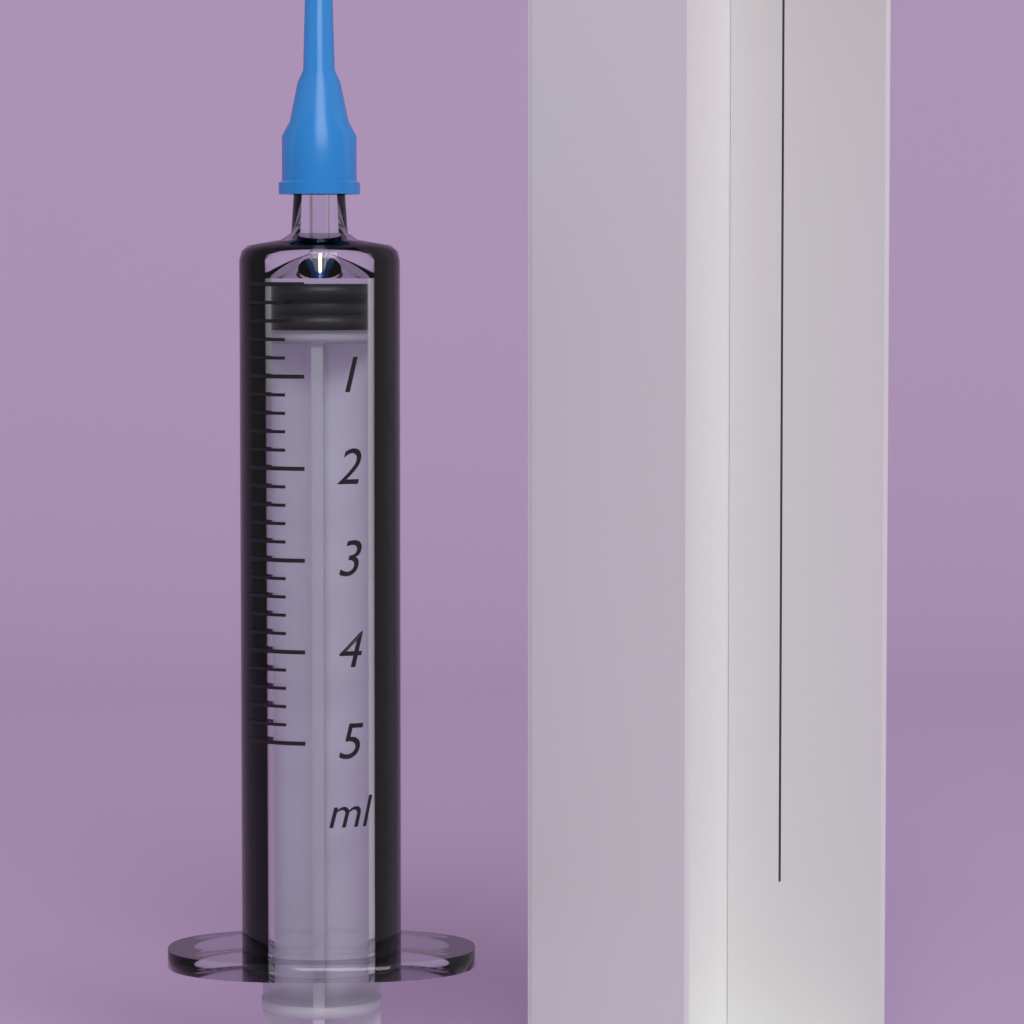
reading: 0.0 ml
